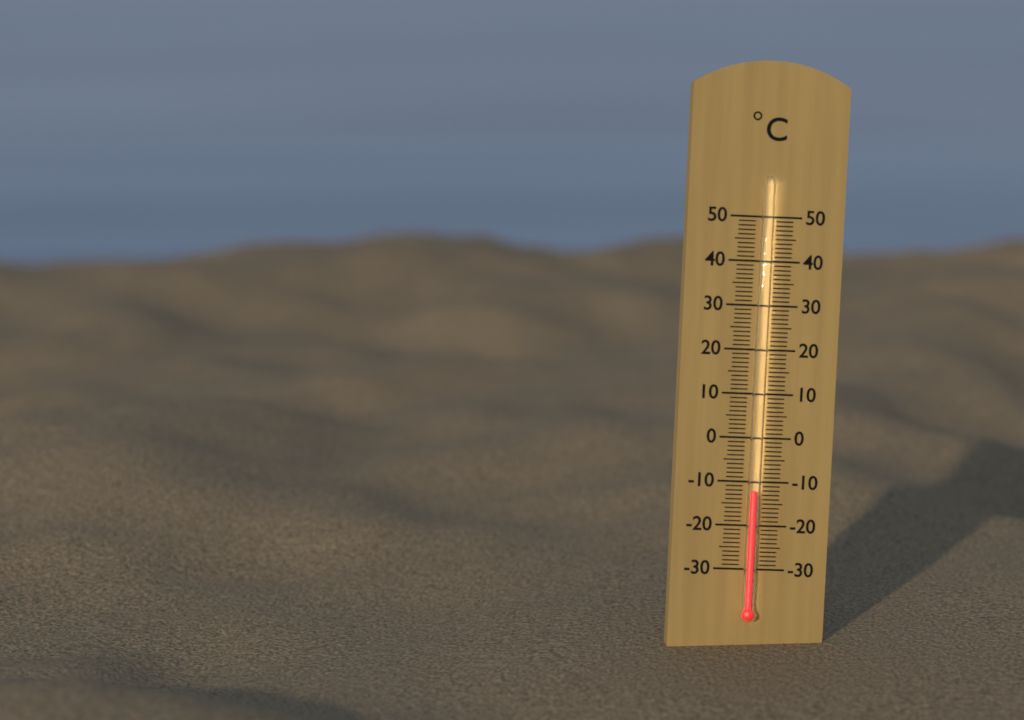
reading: -12 °C
